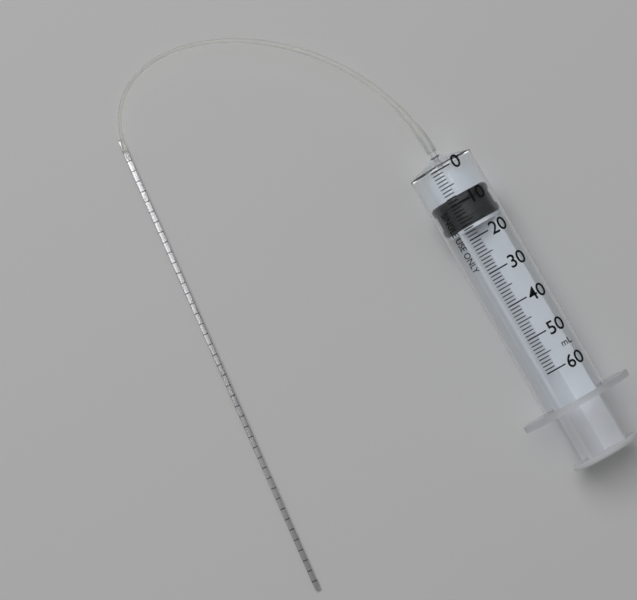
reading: 8 ml
